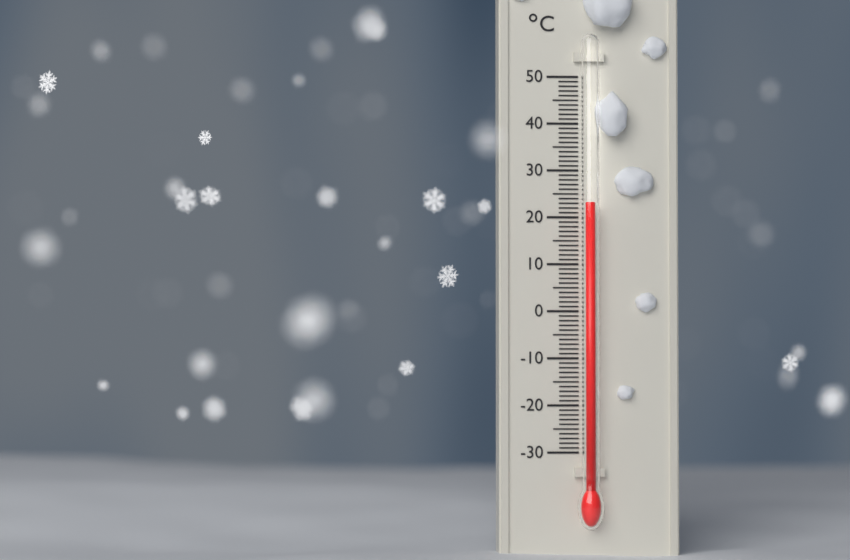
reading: 23 °C
